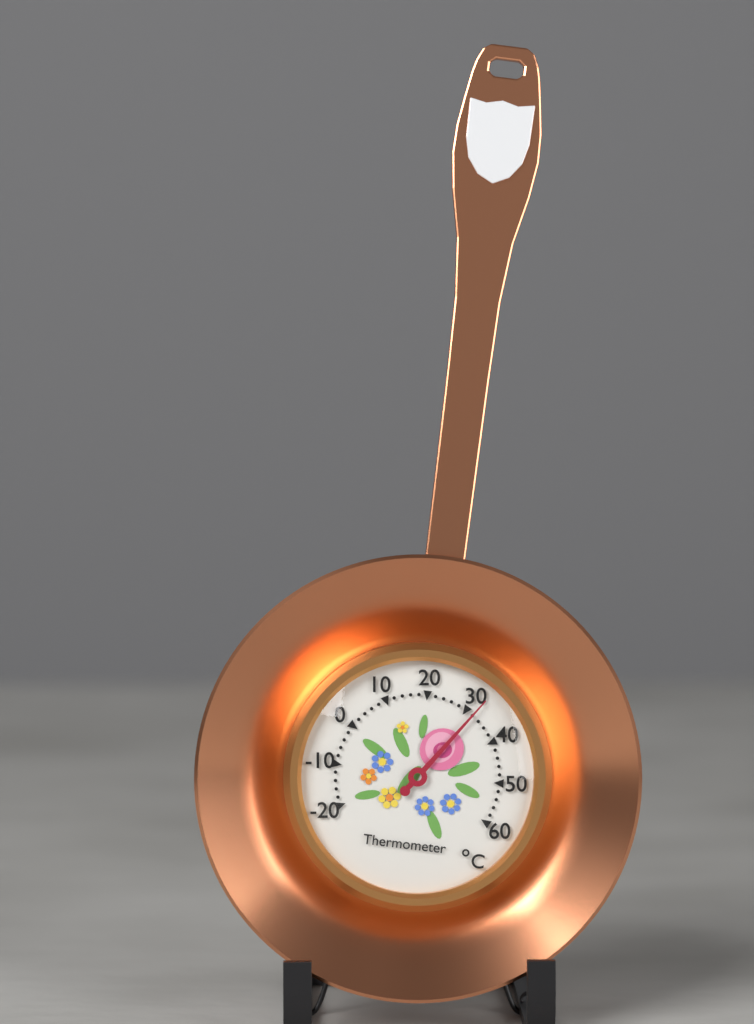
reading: 32 °C
